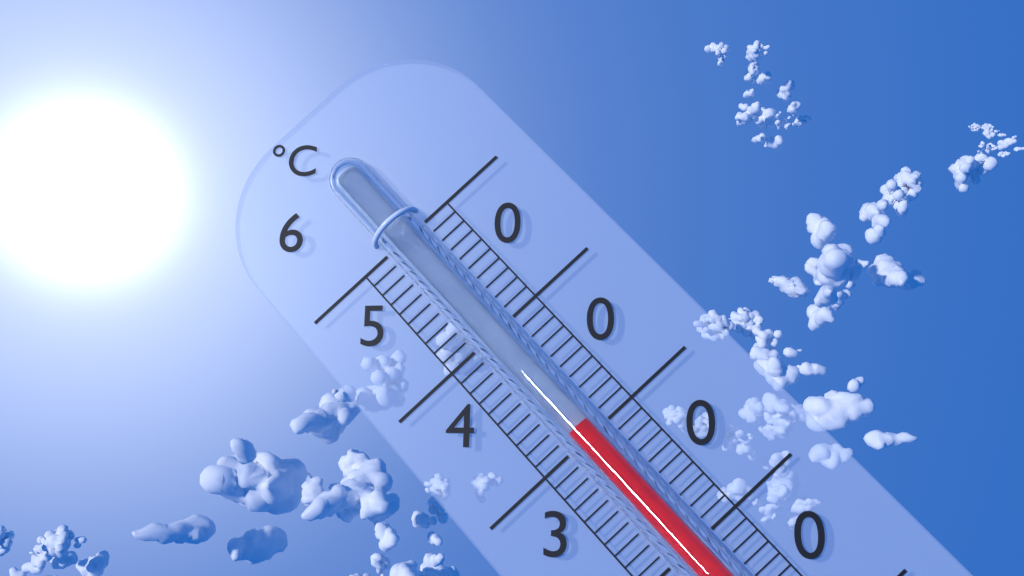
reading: 41 °C
